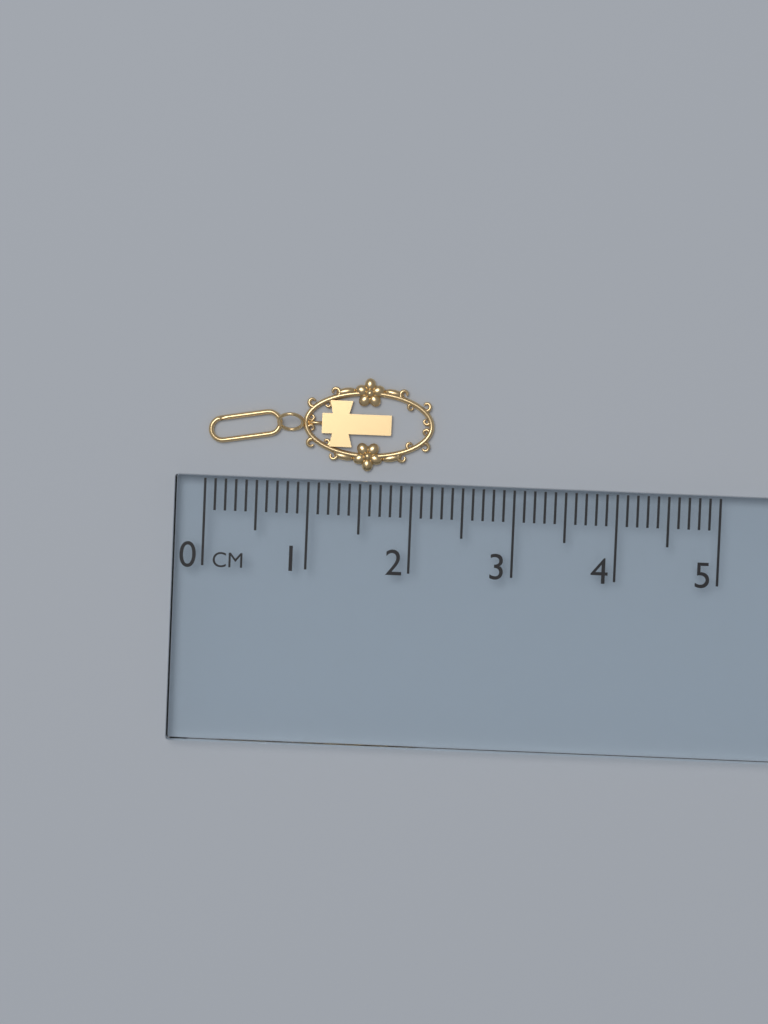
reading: 2.2 cm
